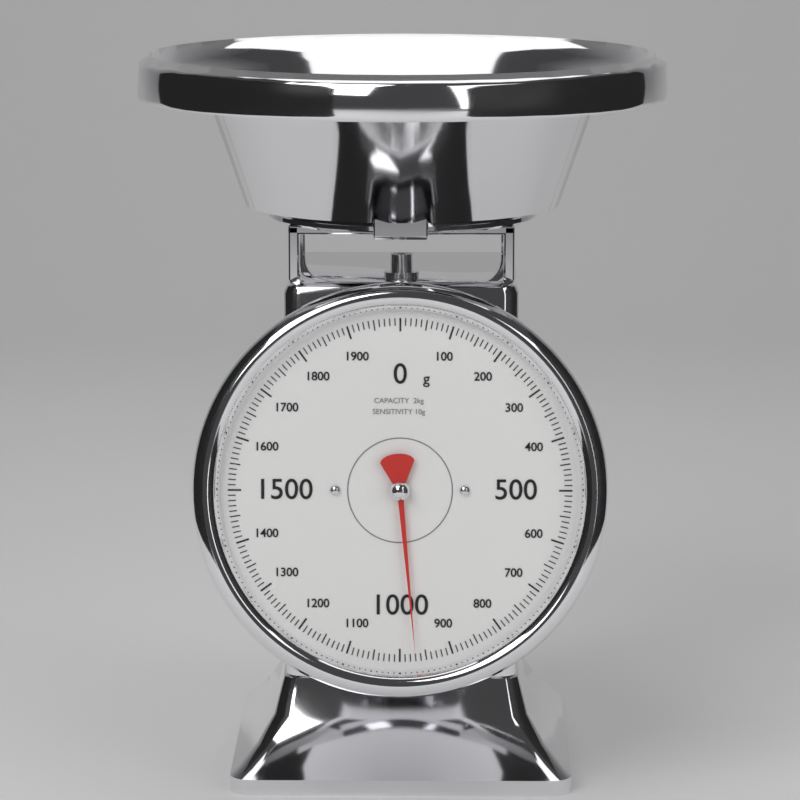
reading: 970 g
